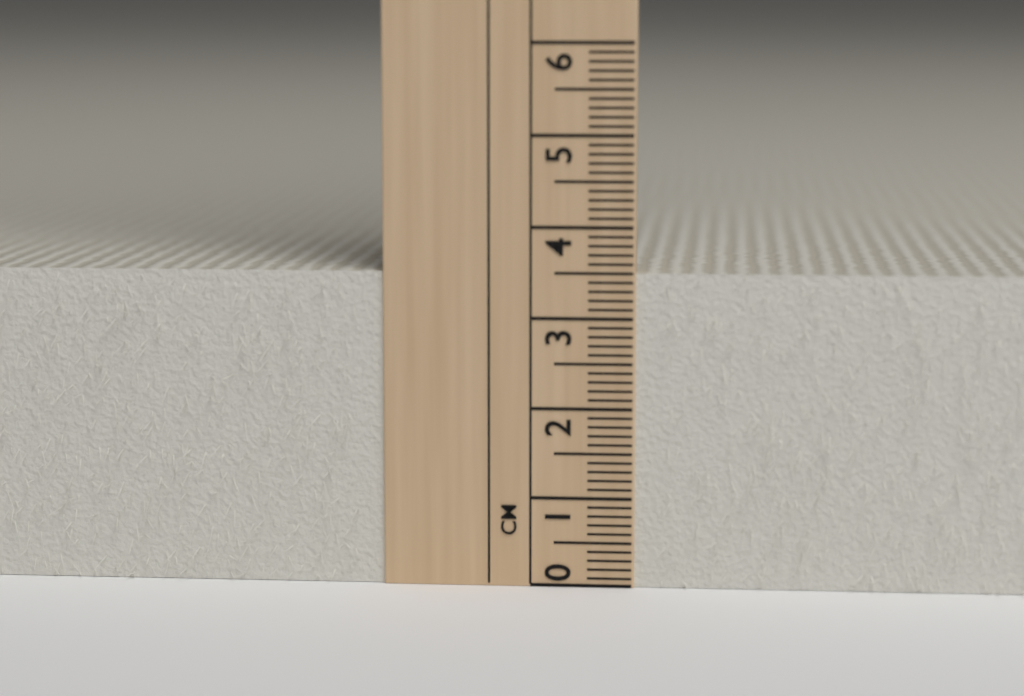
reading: 3.5 cm
